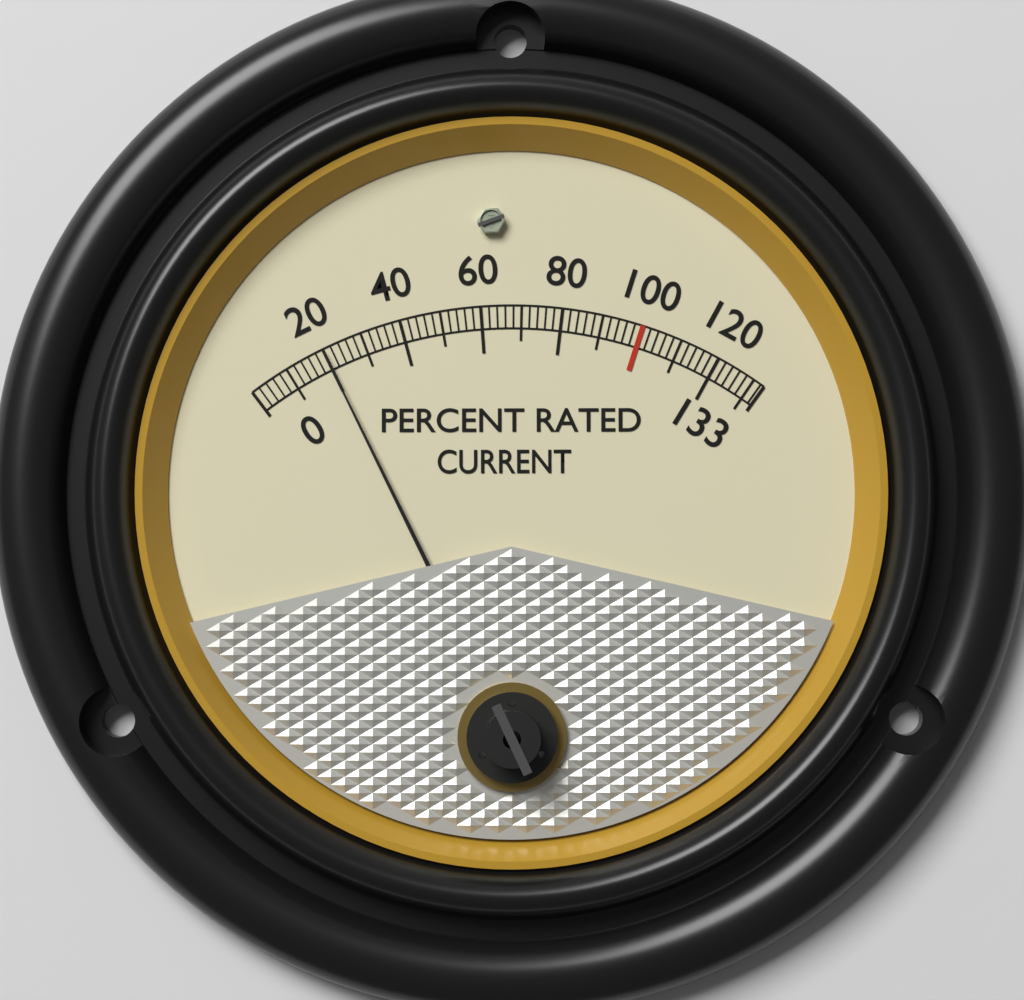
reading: 20 %
